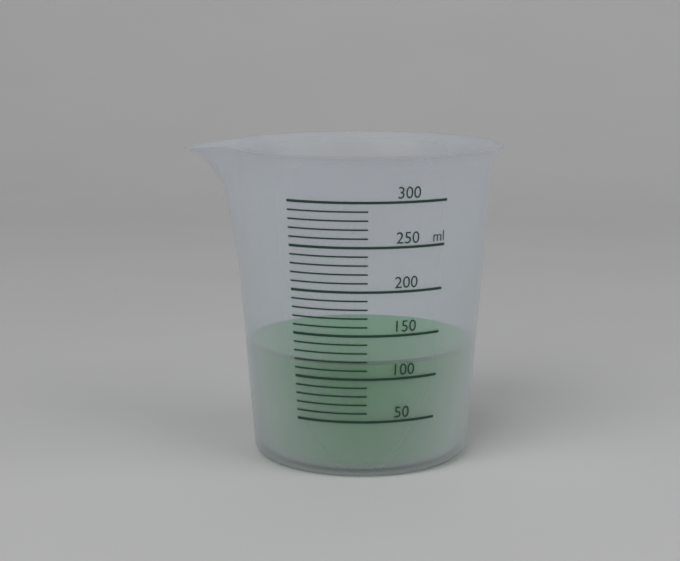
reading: 120 ml
